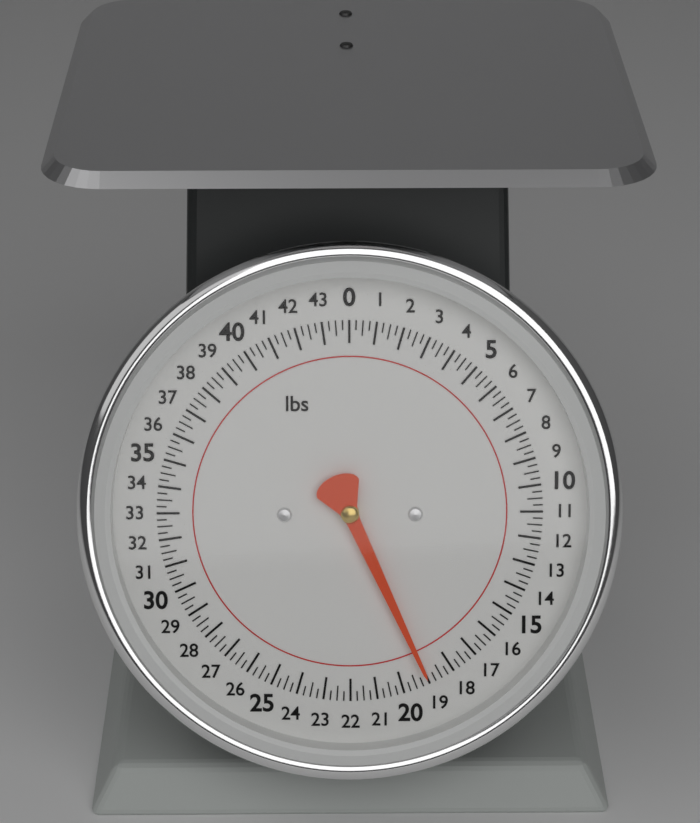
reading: 19.00 lbs
